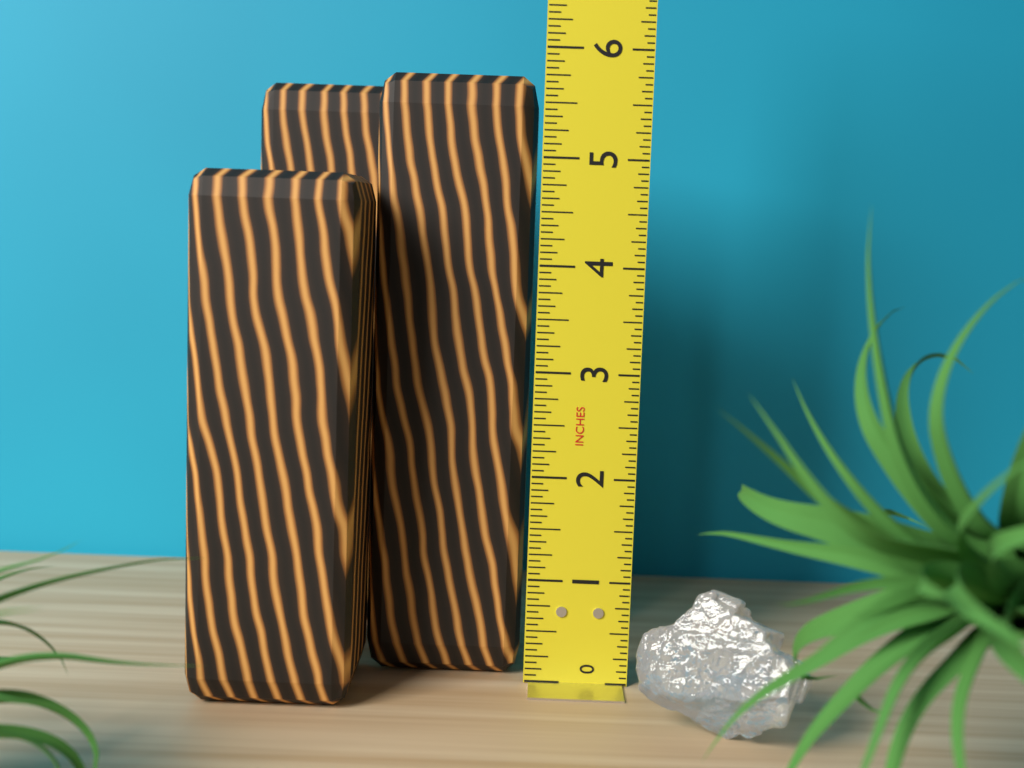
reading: 5.7500 in
